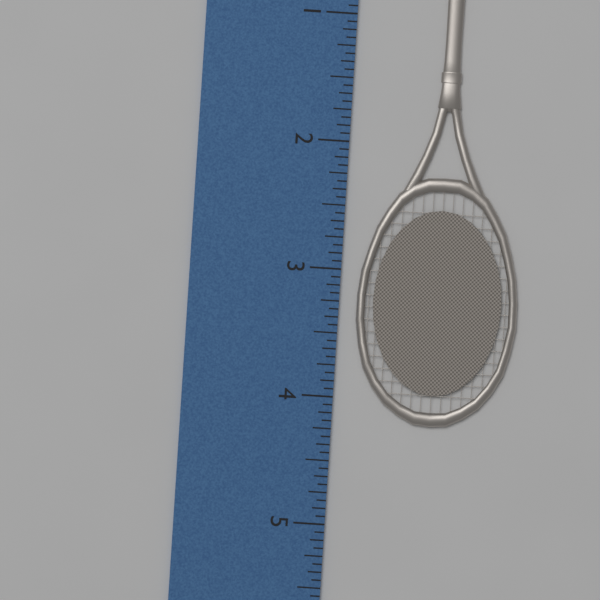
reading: 4.1875 inch
